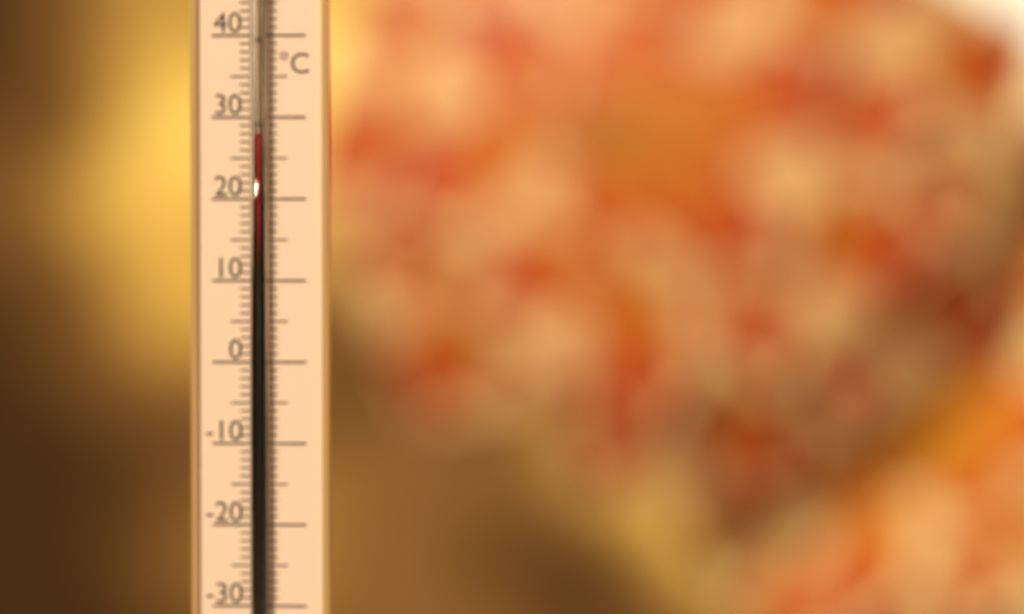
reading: 28 °C
